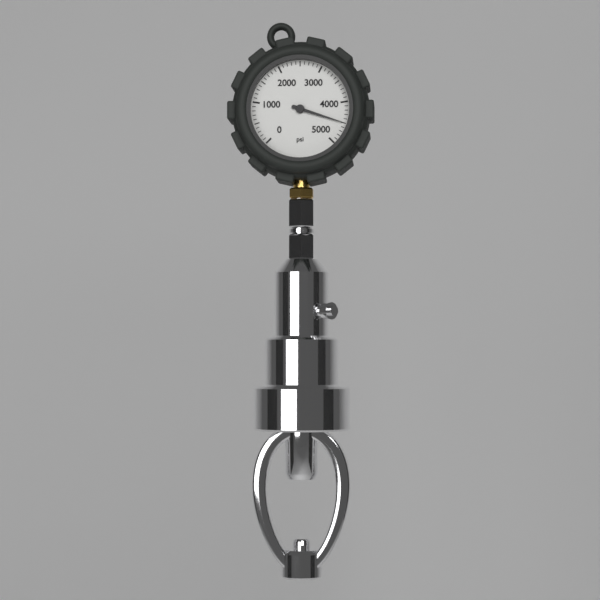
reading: 4500 psi
